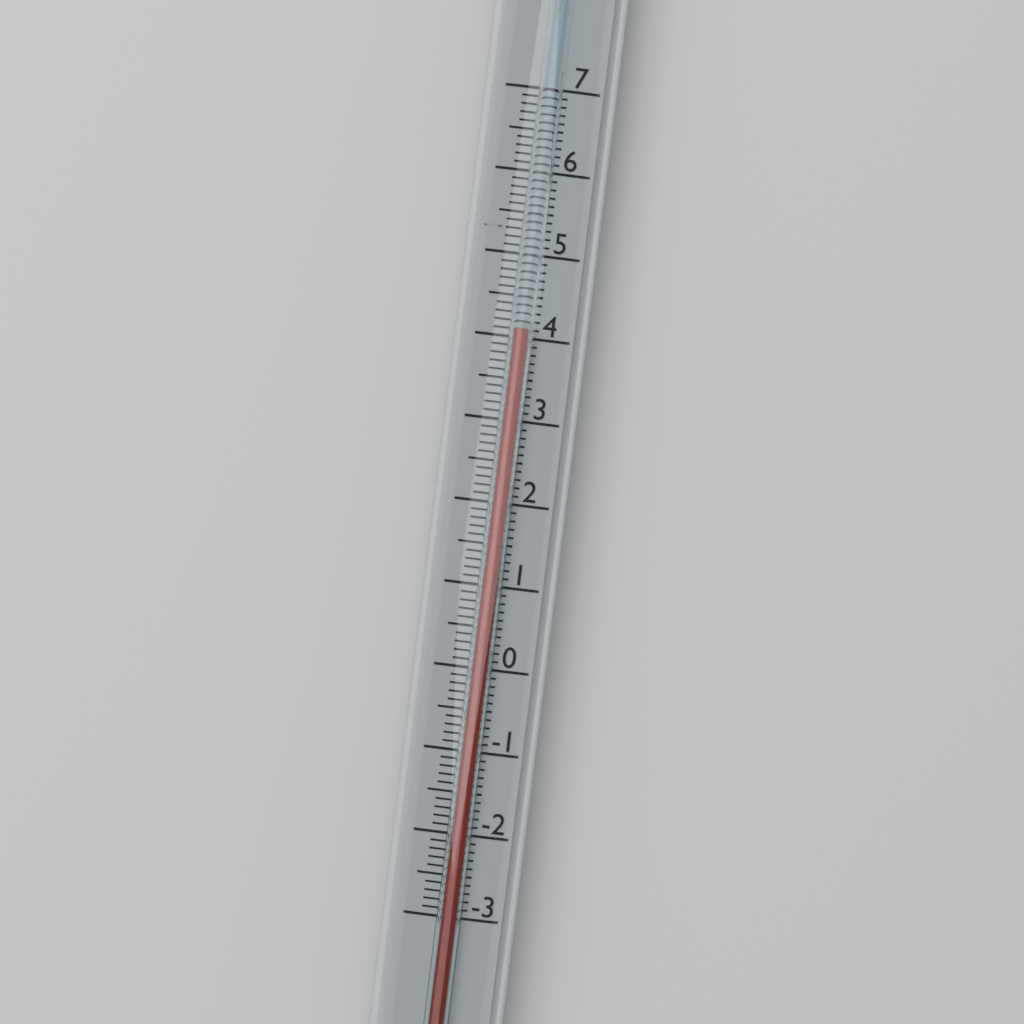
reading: 4.1 (no unit)
